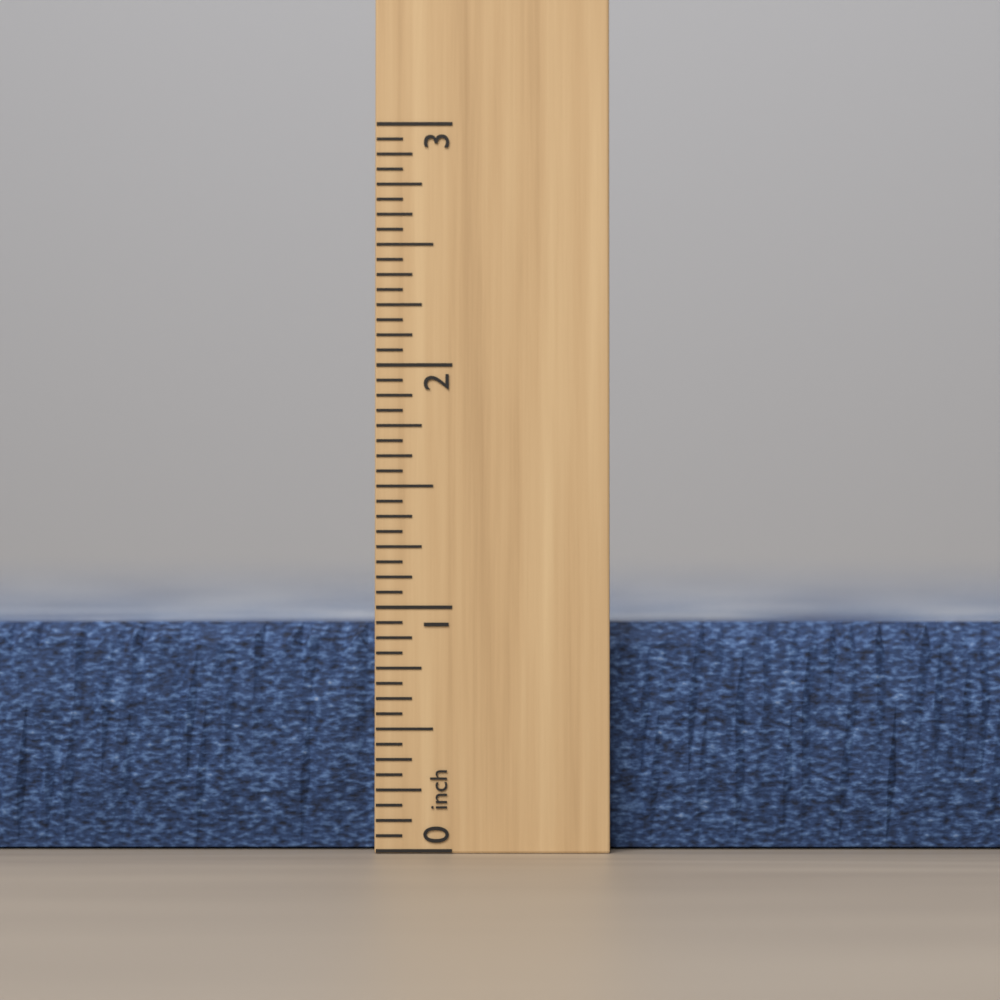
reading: 0.9375 inch
